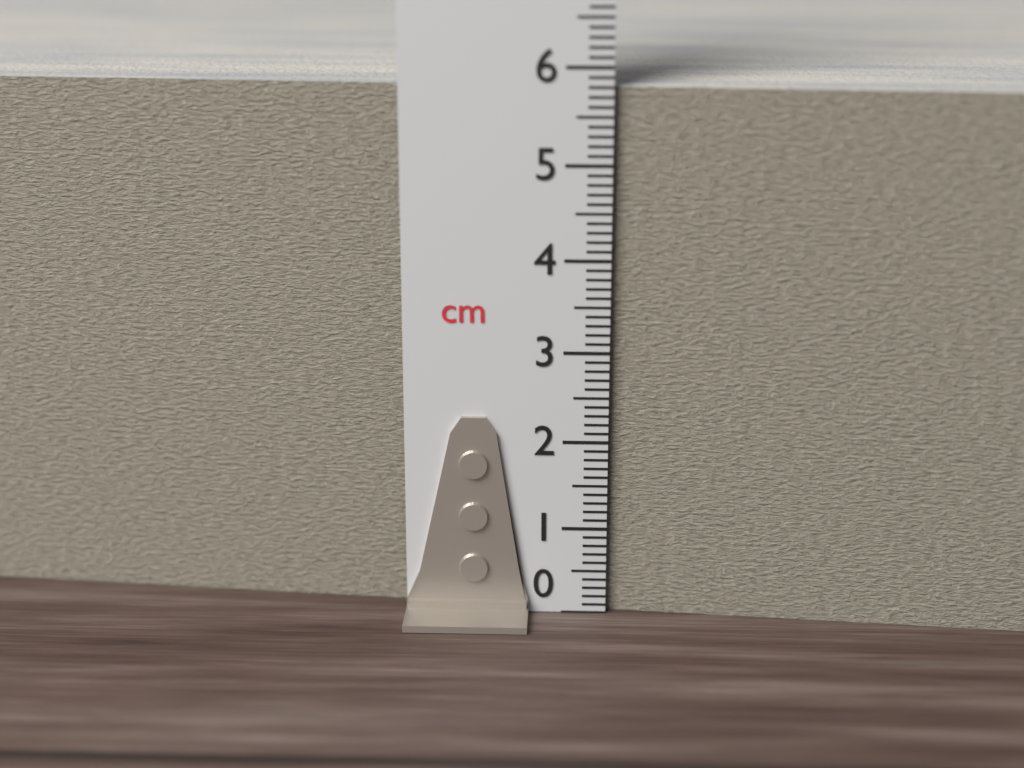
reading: 5.8 cm
